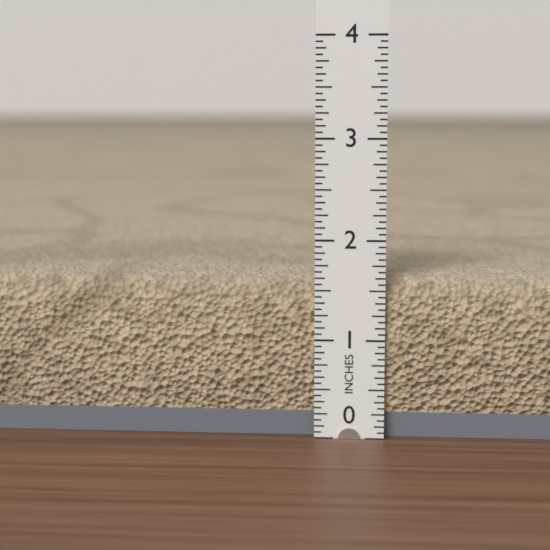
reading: 1.6250 in
